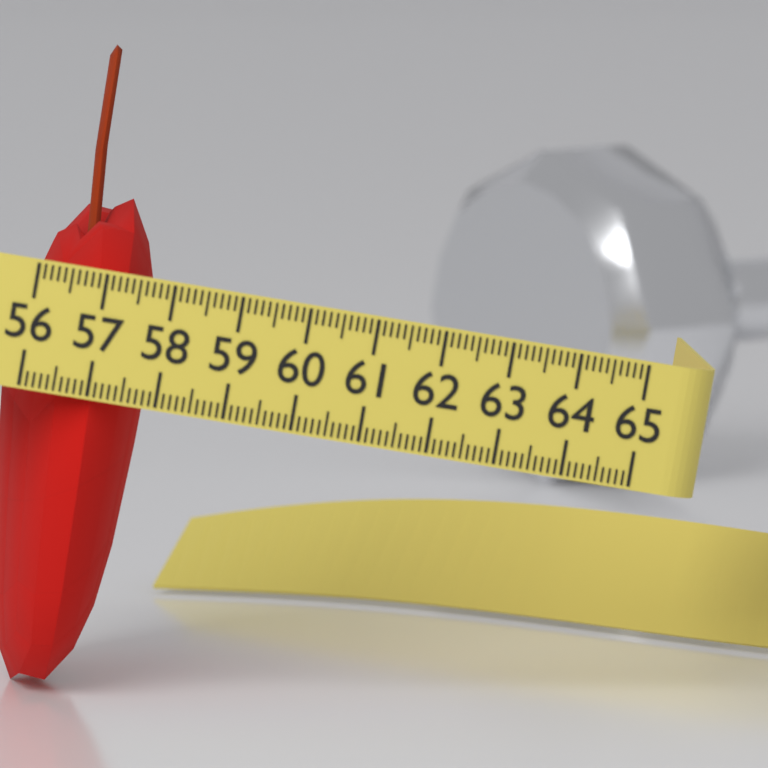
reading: 58.1 (no unit)
